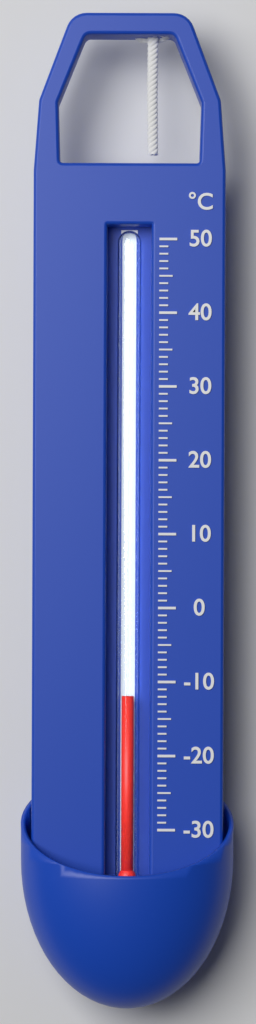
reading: -12 °C
